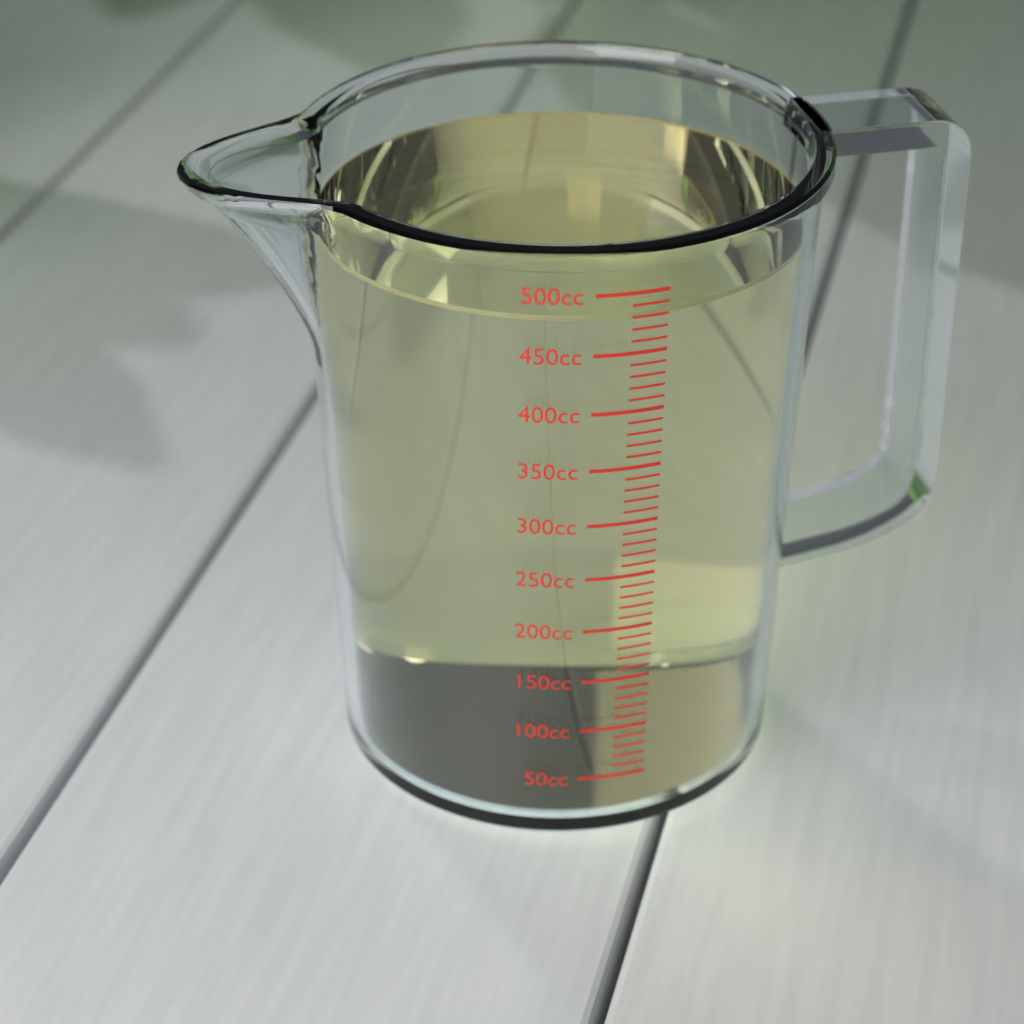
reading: 480 cc
